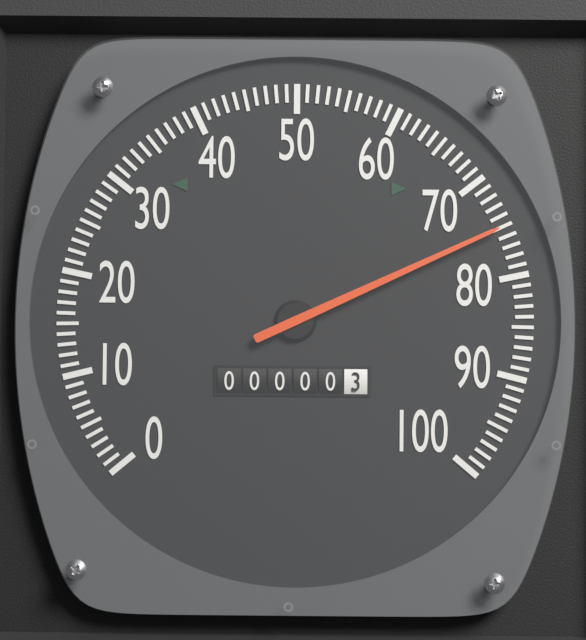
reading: 75 (no unit)
